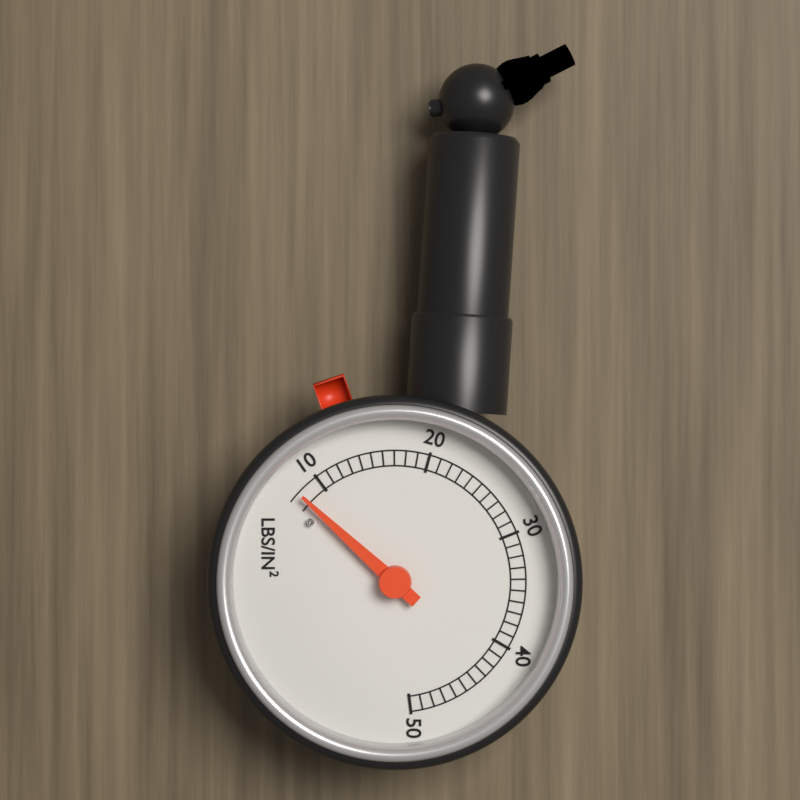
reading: 8 psi
